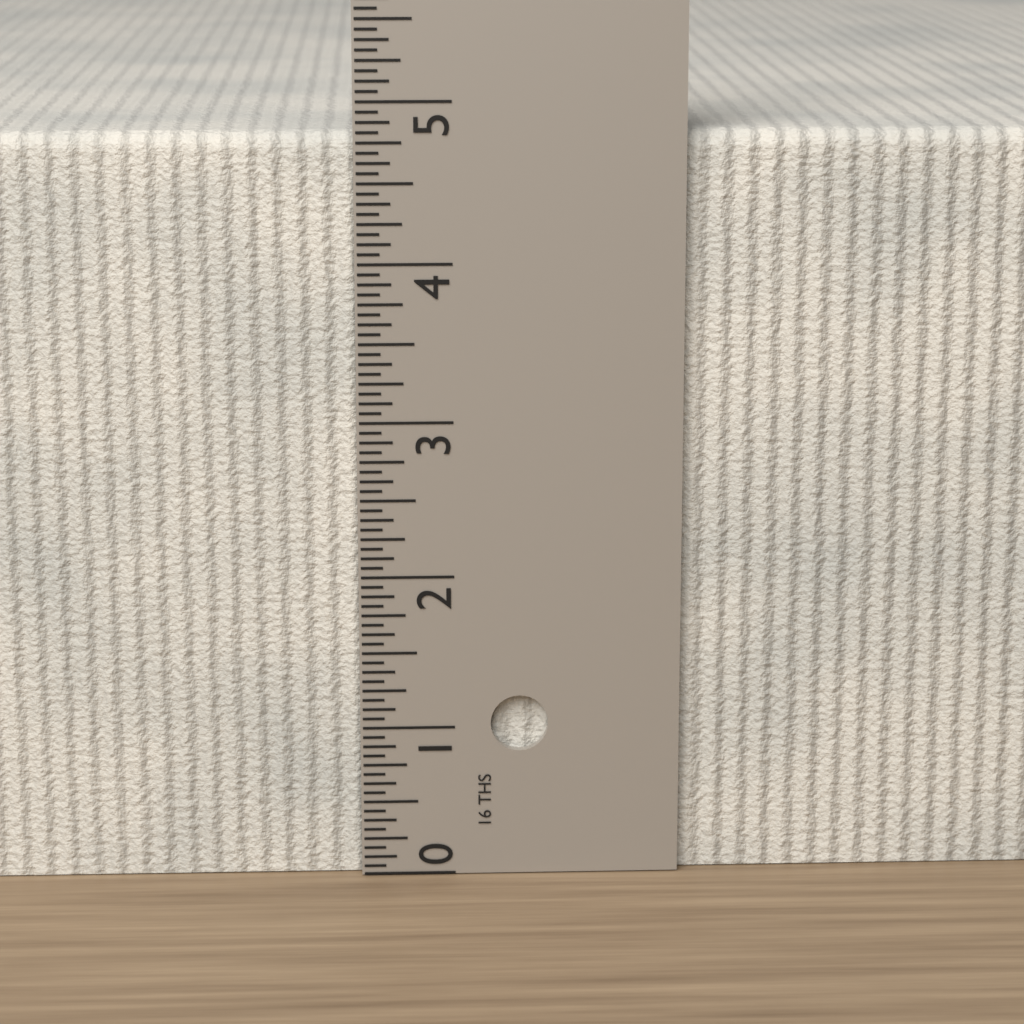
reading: 4.8125 in
